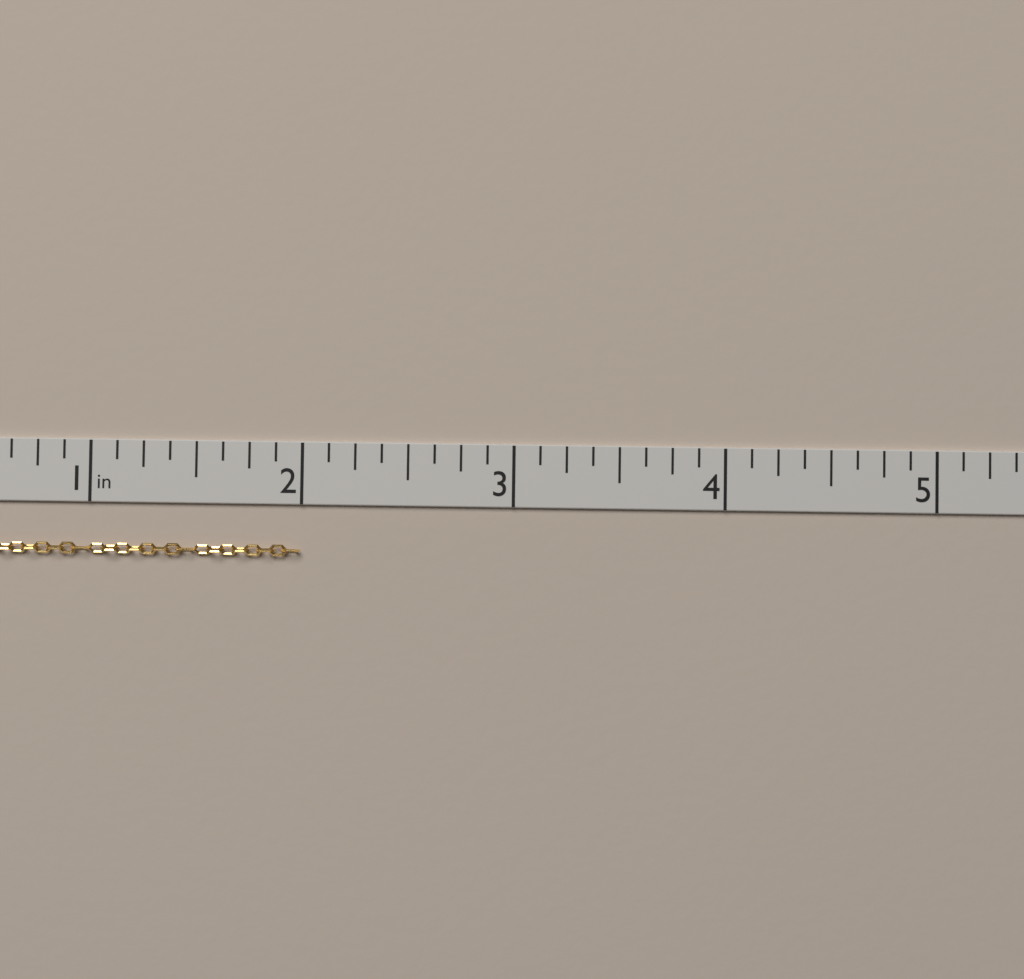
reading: 2.000 in
